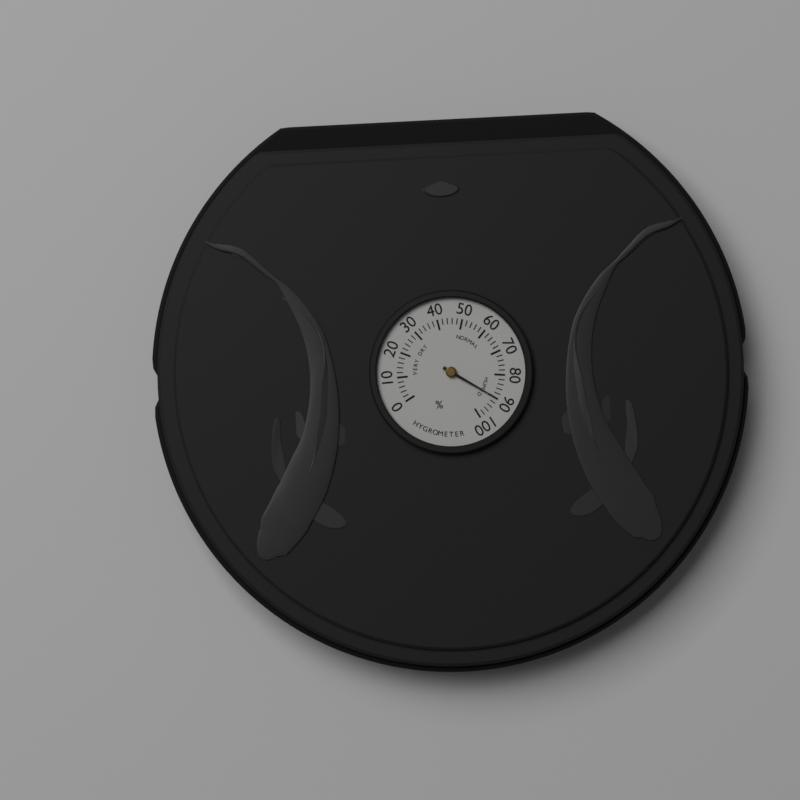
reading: 90 %
